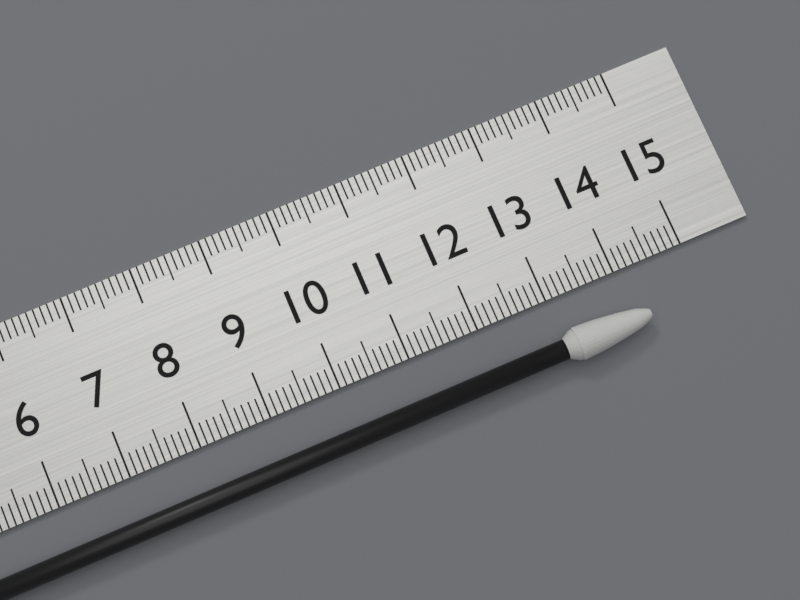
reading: 14.2 cm
